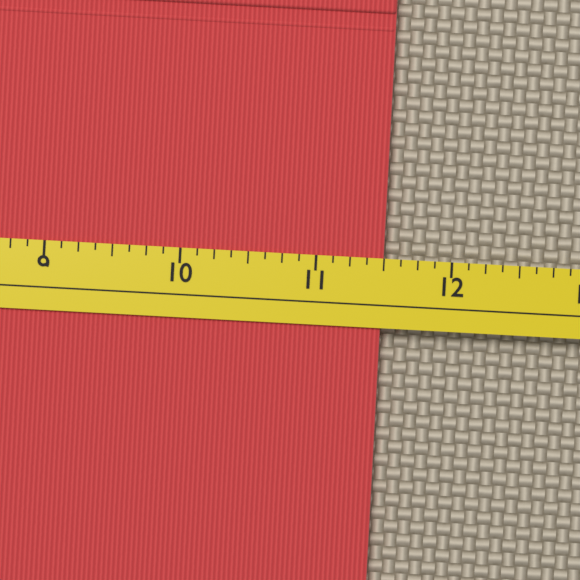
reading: 11.500 (no unit)
